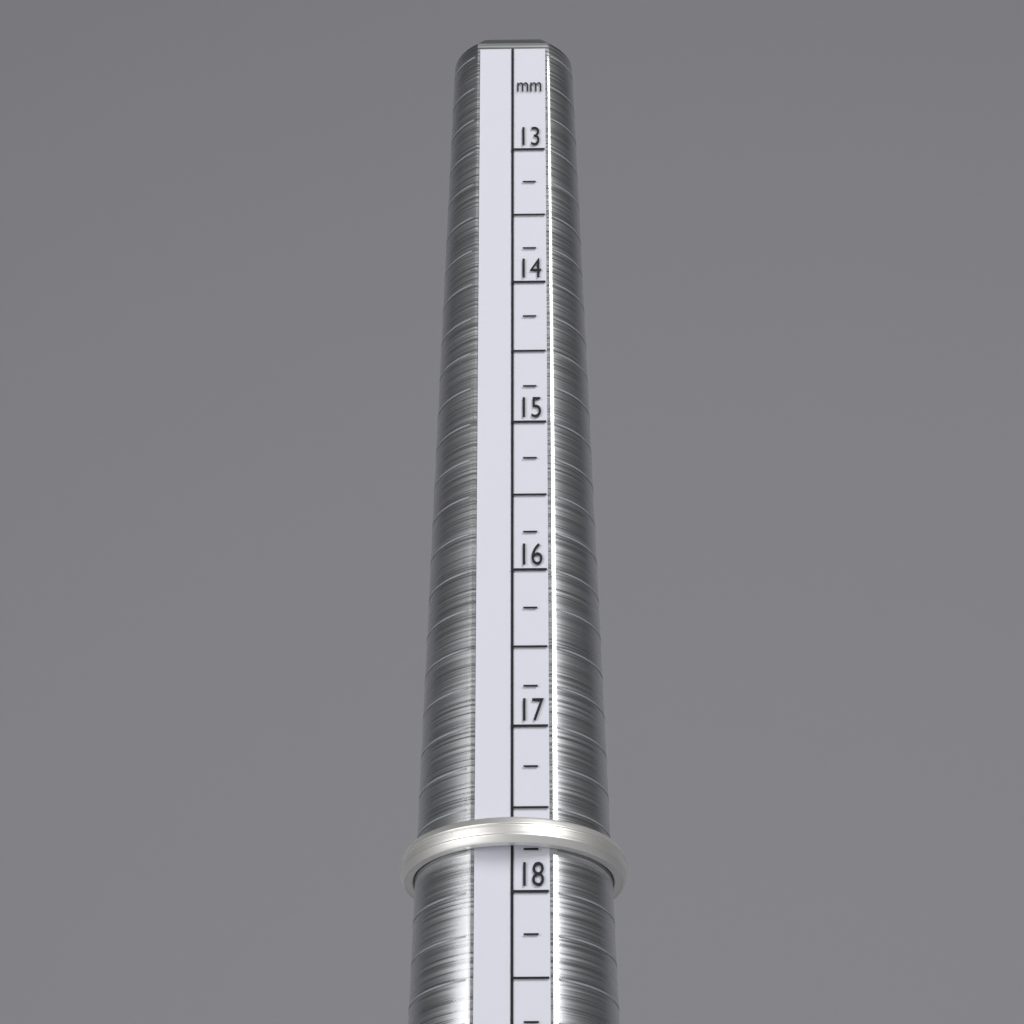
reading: 17.75 mm
